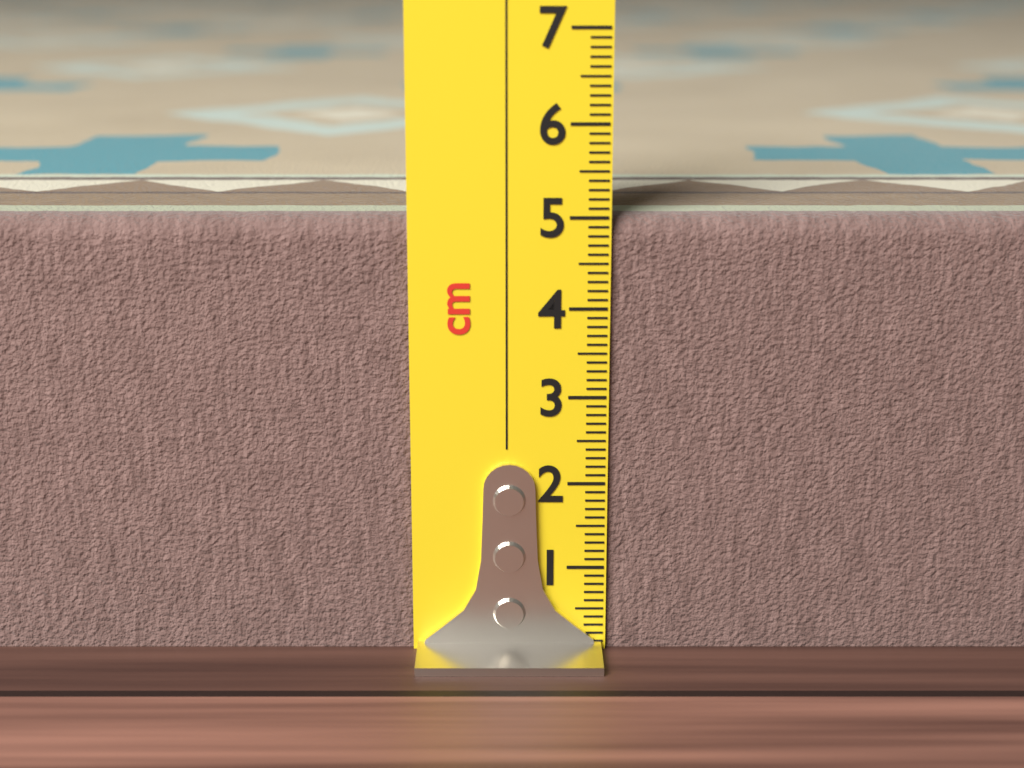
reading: 5.0 cm
